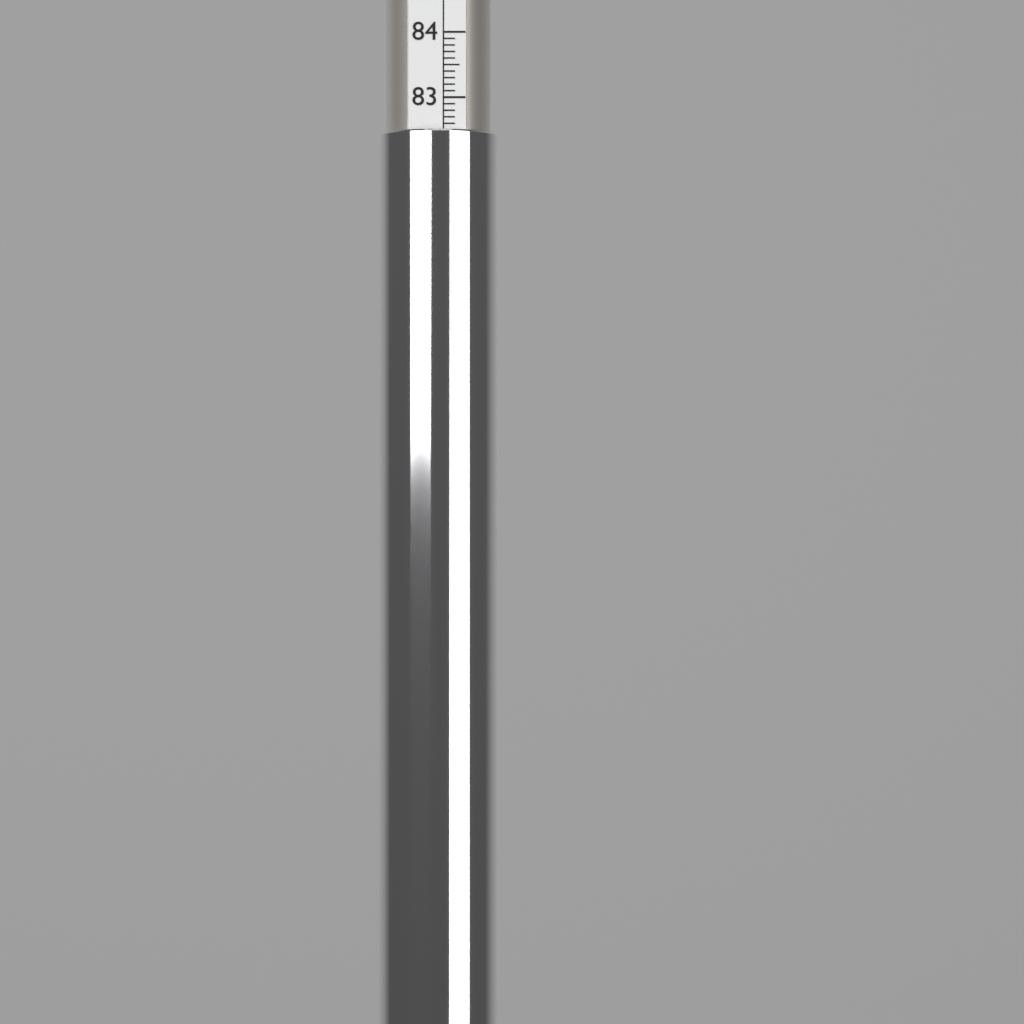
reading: 82.5 (no unit)
